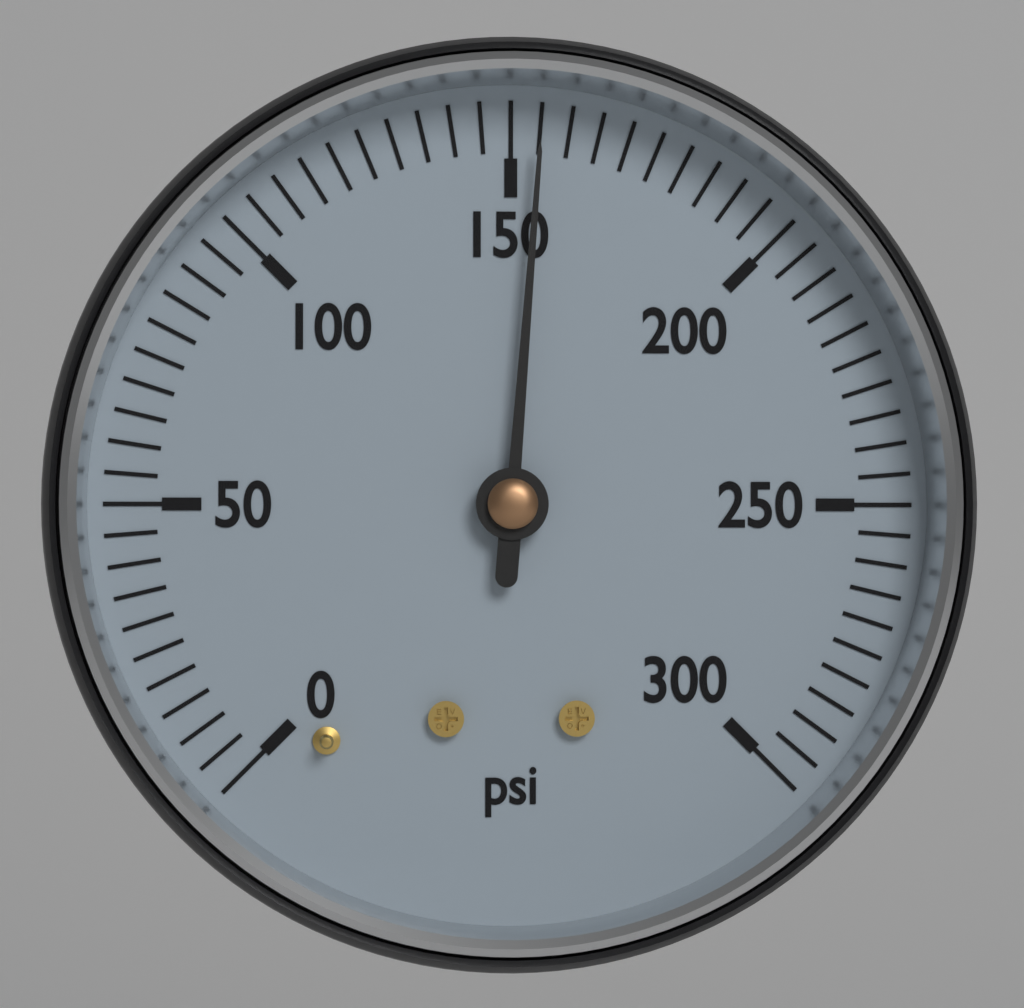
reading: 155 psi
